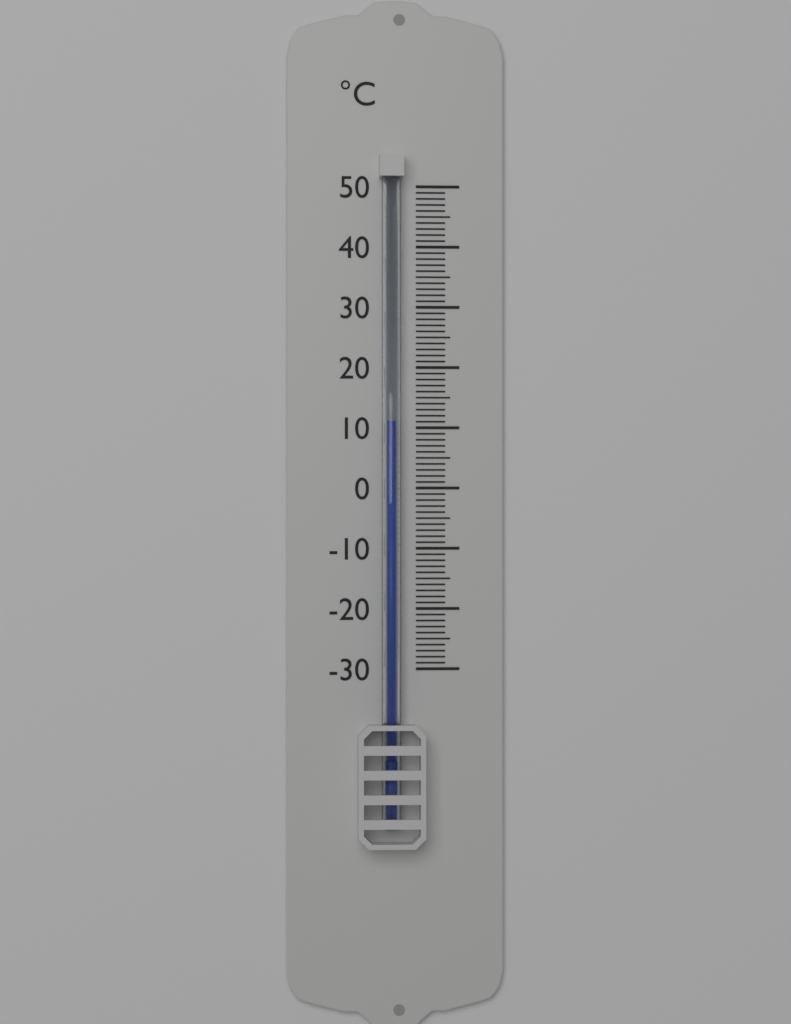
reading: 11 °C
